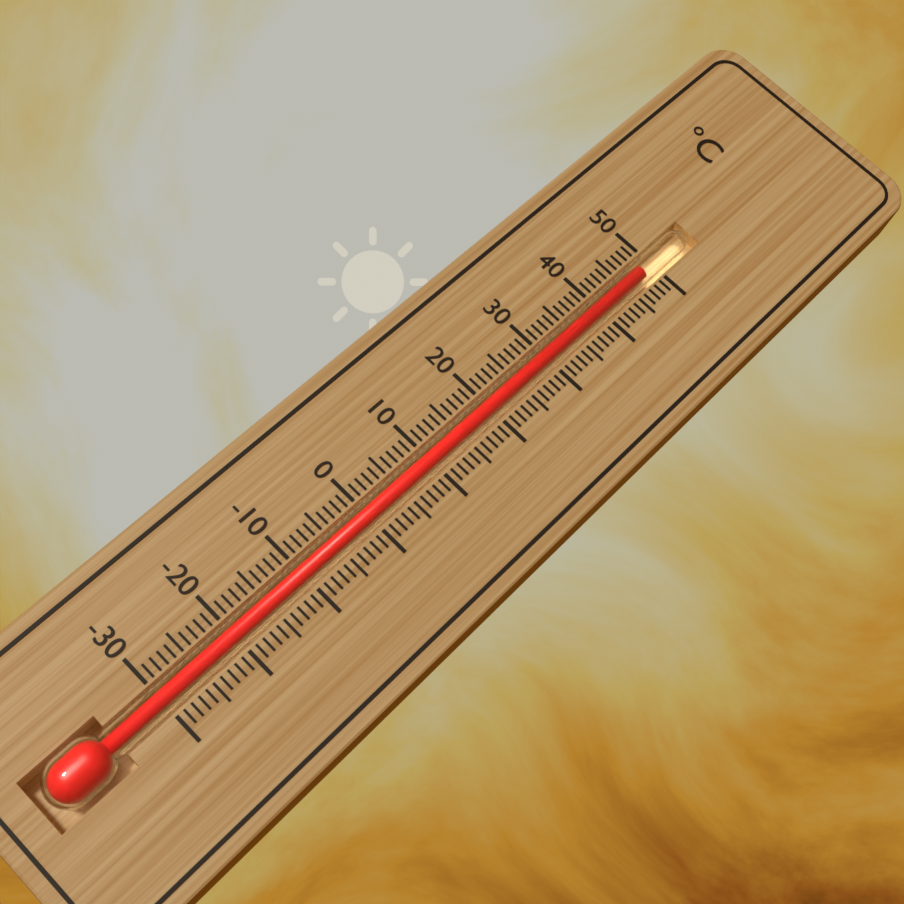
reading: 48 °C
